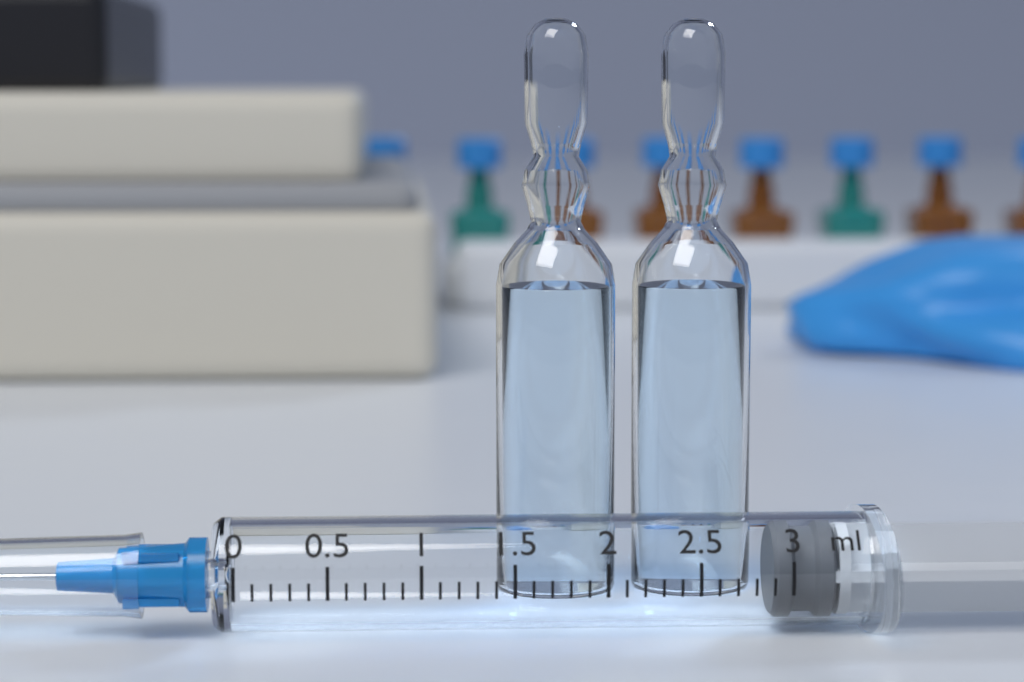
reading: 2.9 ml
